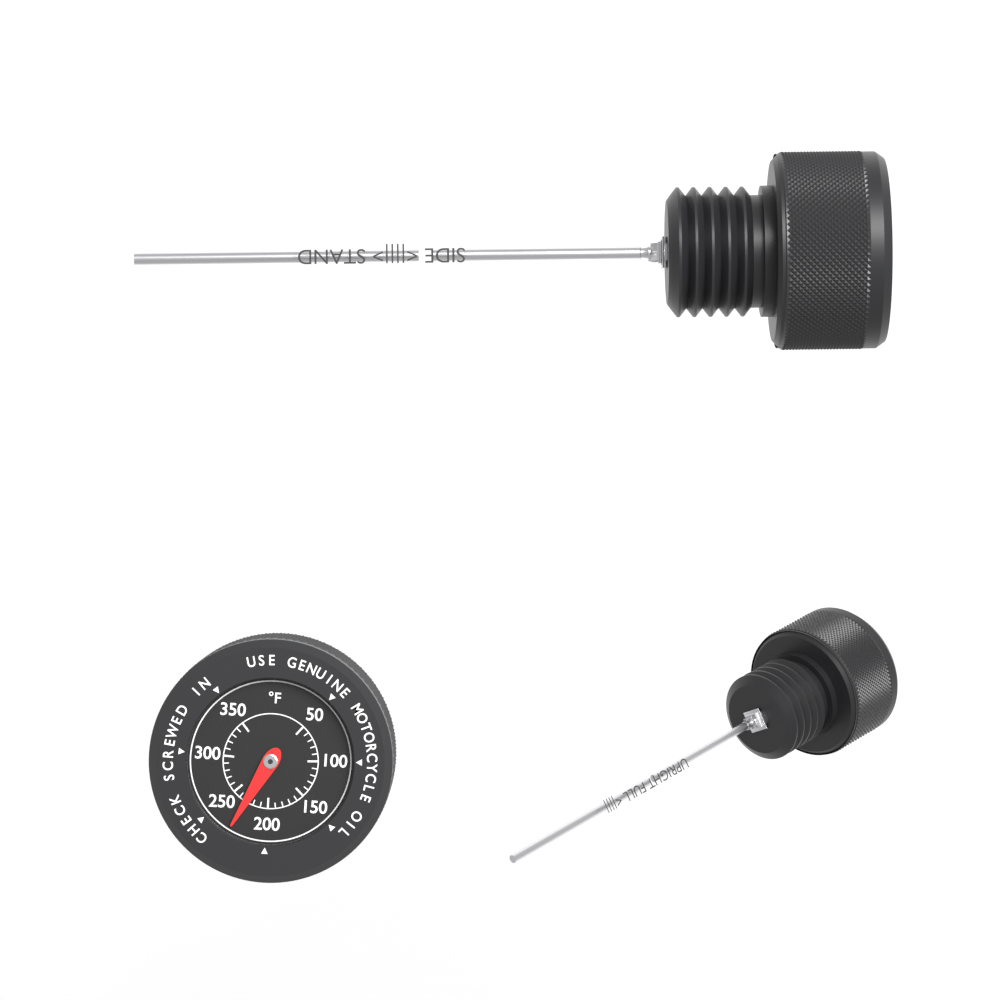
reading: 230 °F
